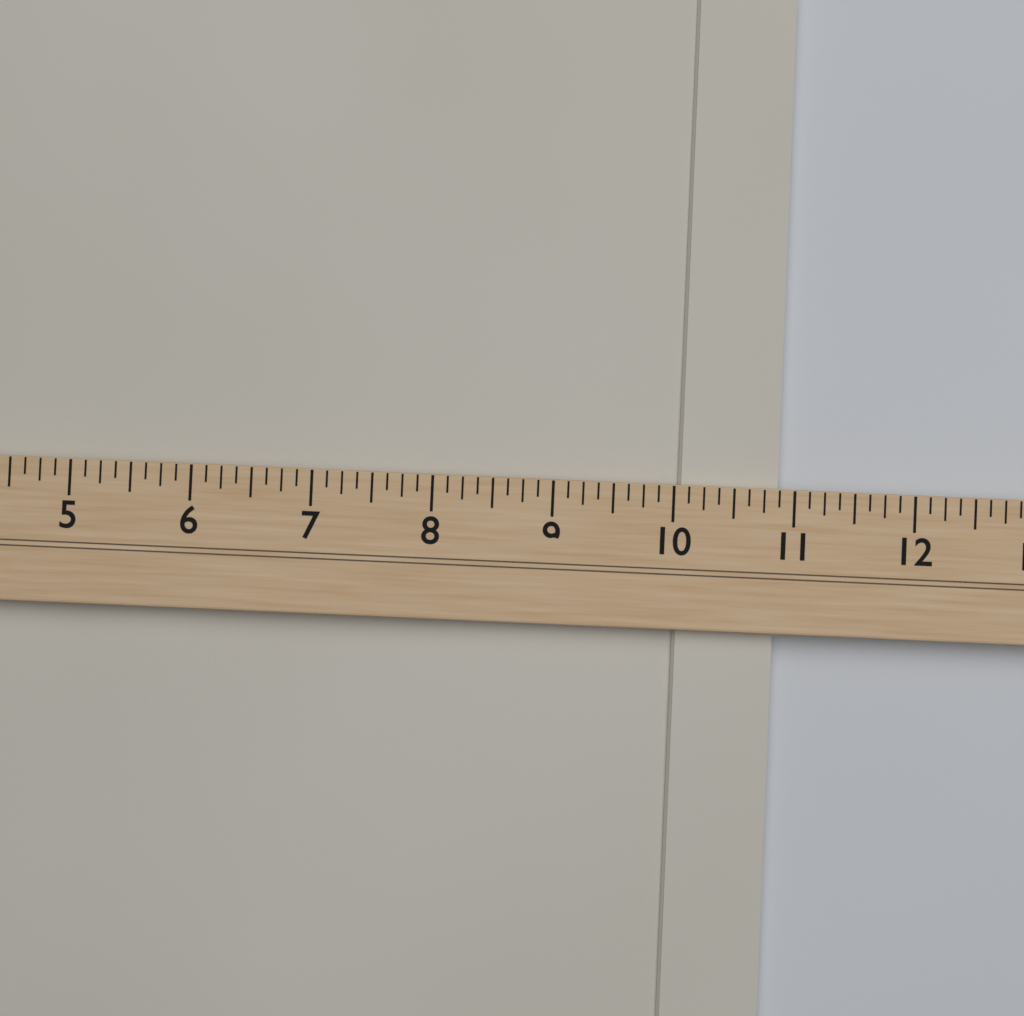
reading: 10.875 (no unit)
